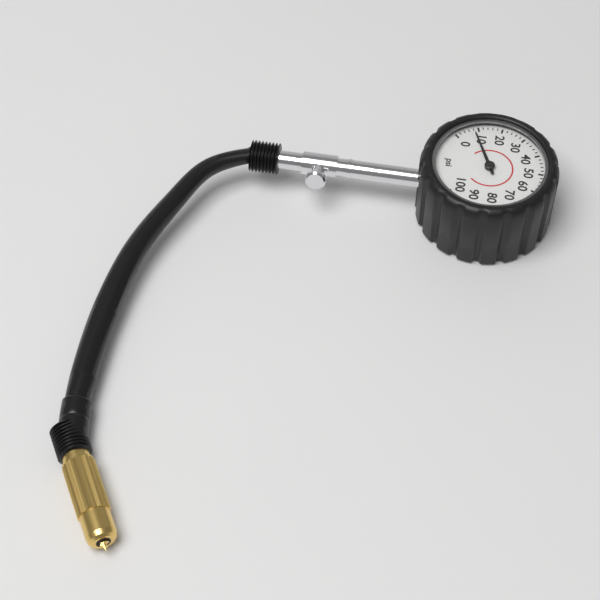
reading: 8 psi
